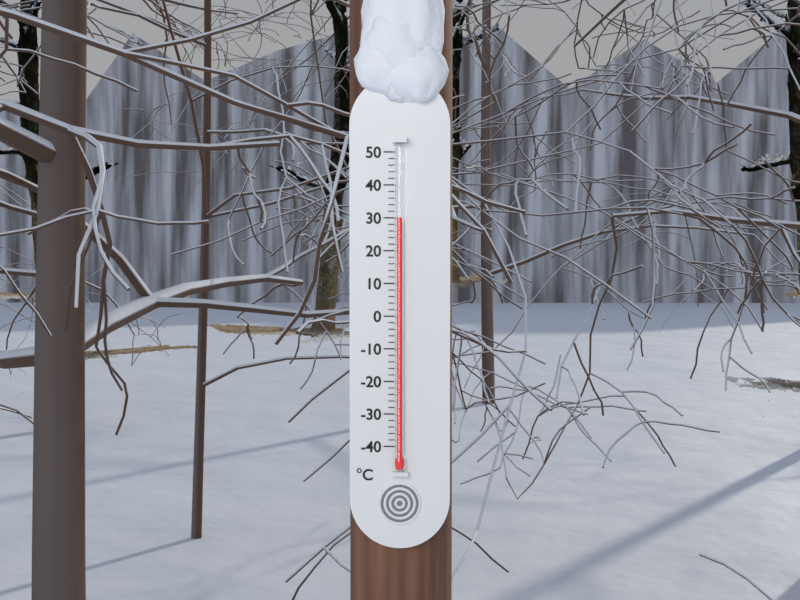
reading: 30 °C
